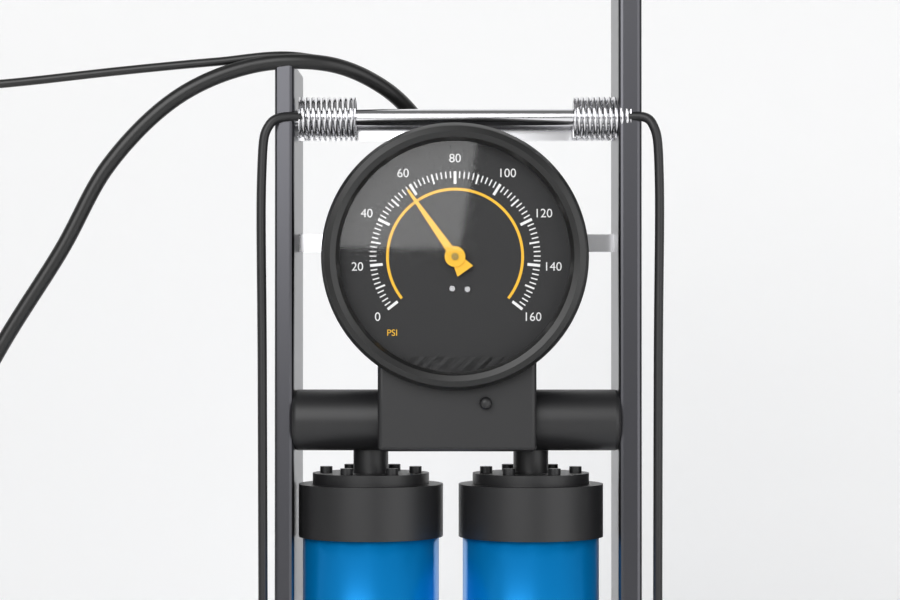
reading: 58 psi
